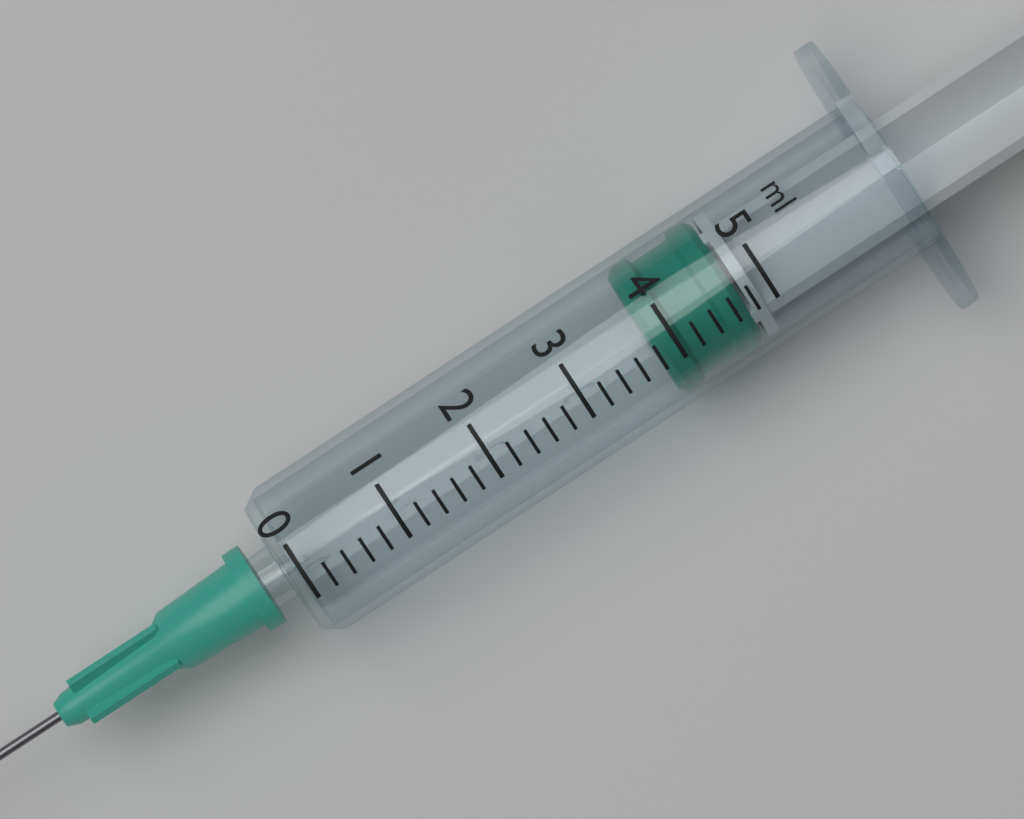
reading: 3.8 ml
